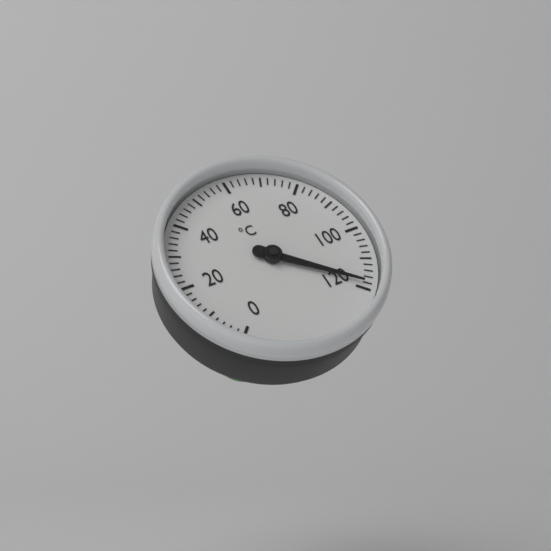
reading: 118 °C
